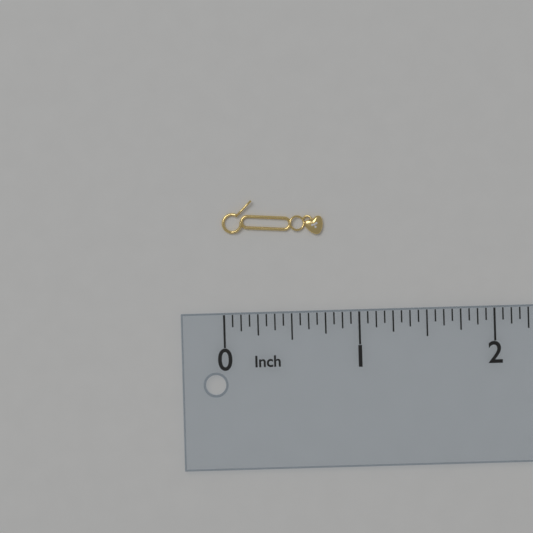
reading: 0.7500 in
